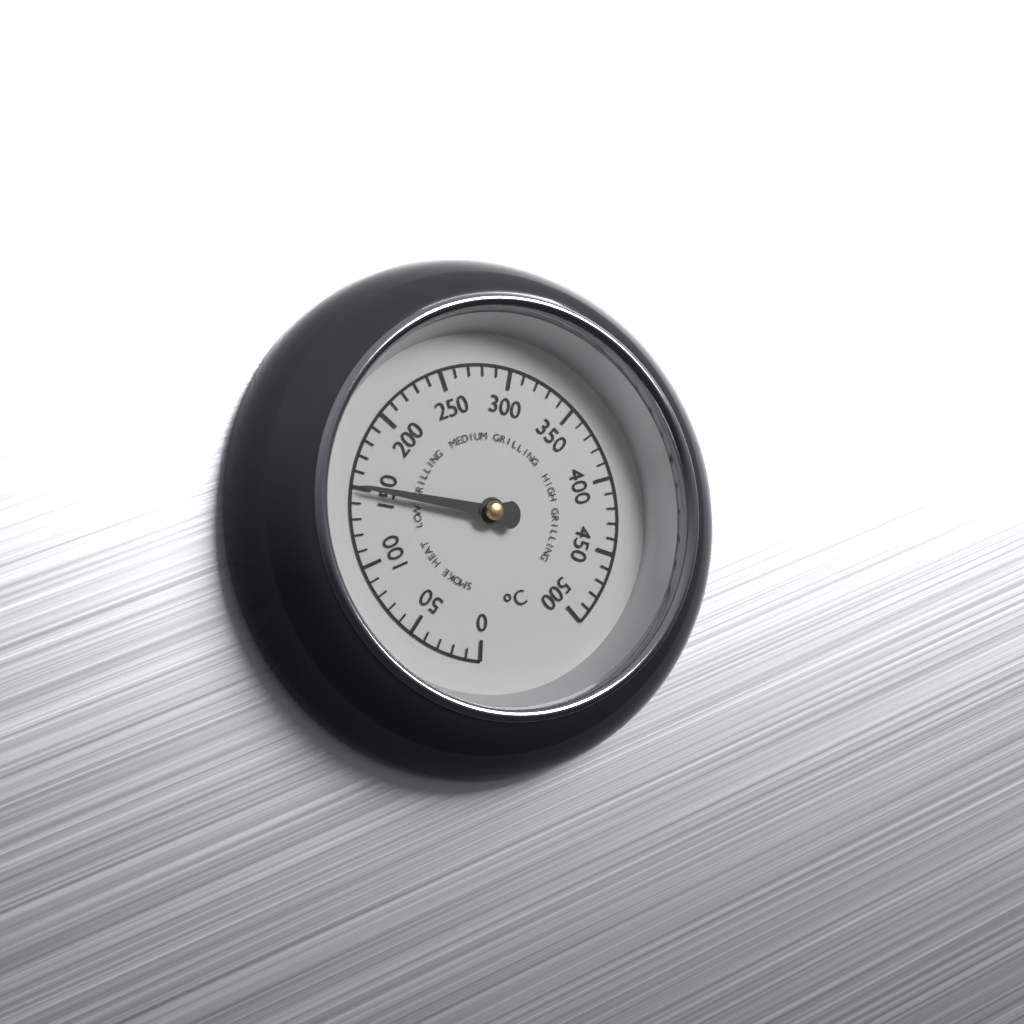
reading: 150 °C
